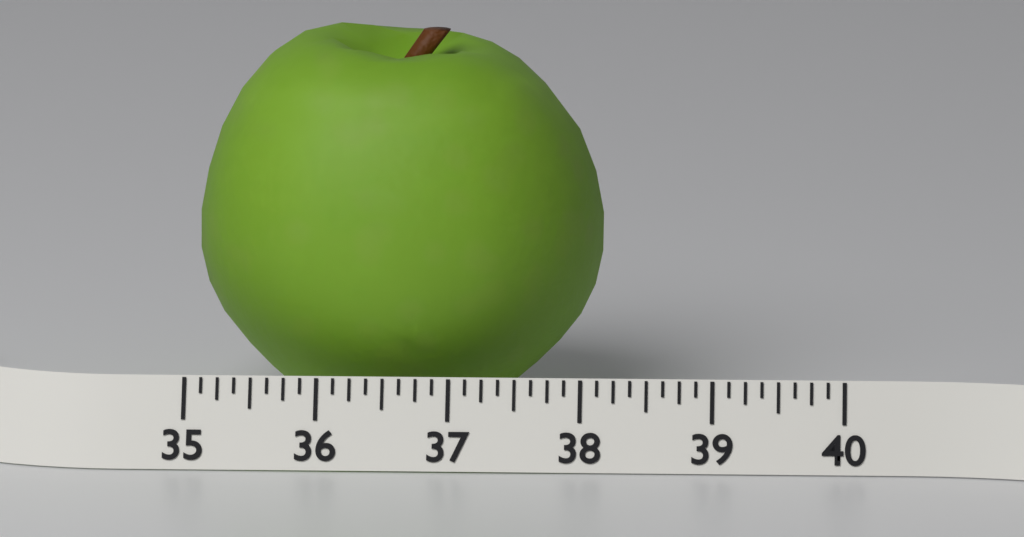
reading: 38.125 (no unit)
